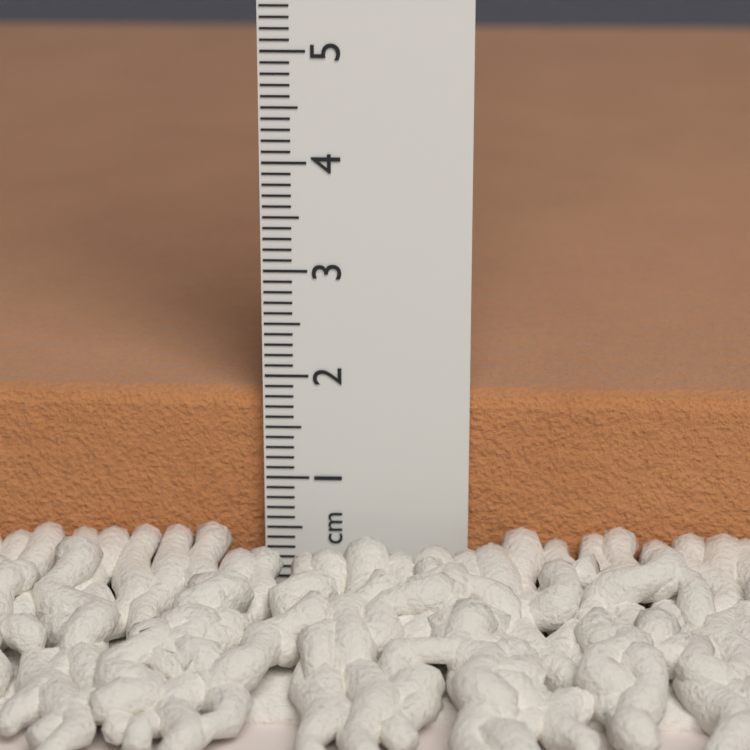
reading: 1.8 cm
